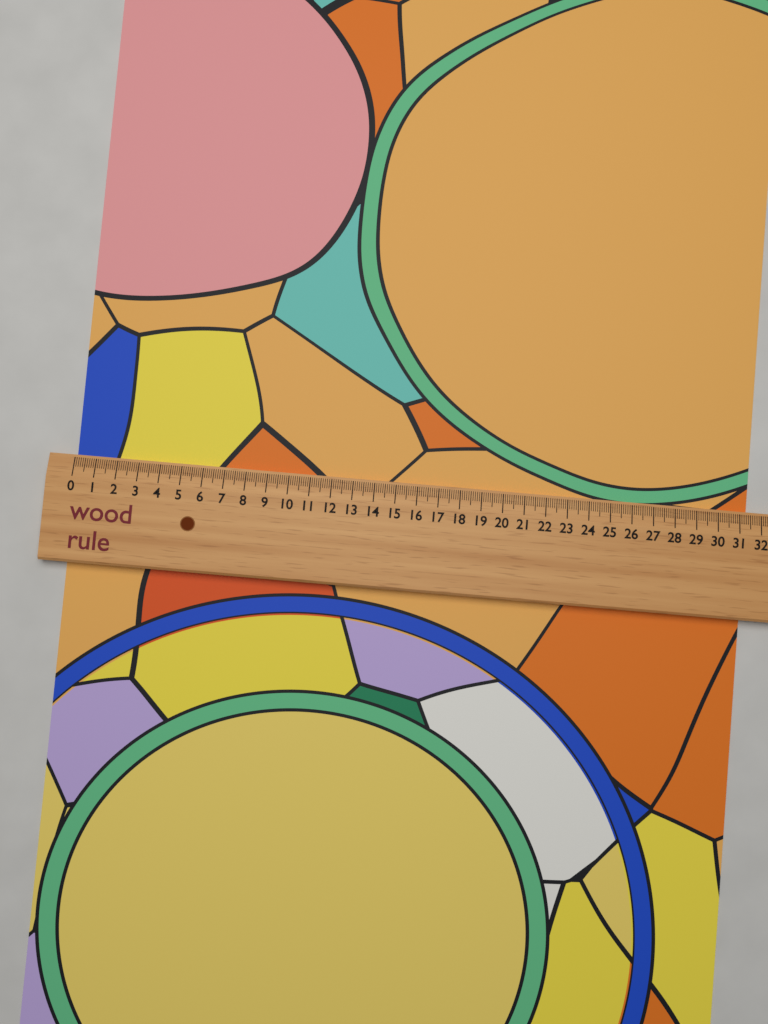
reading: 31.4 (no unit)
